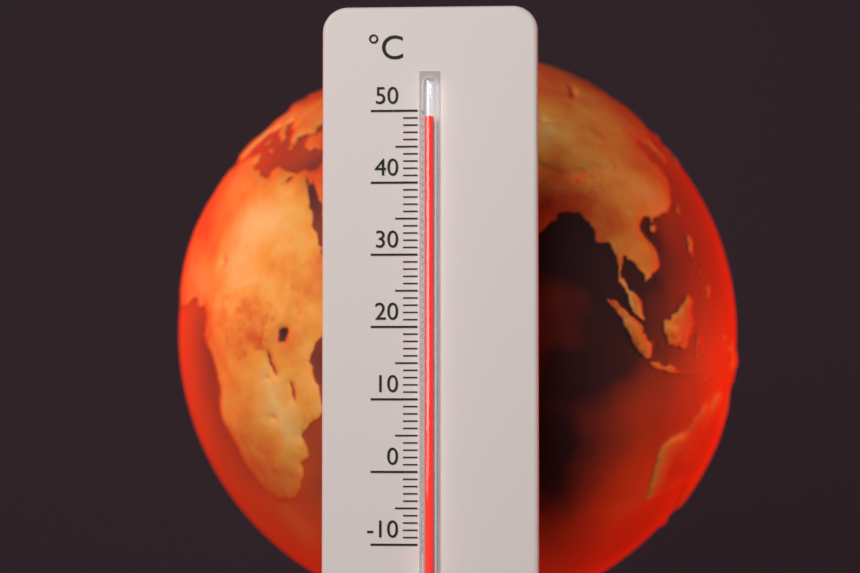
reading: 49 °C
